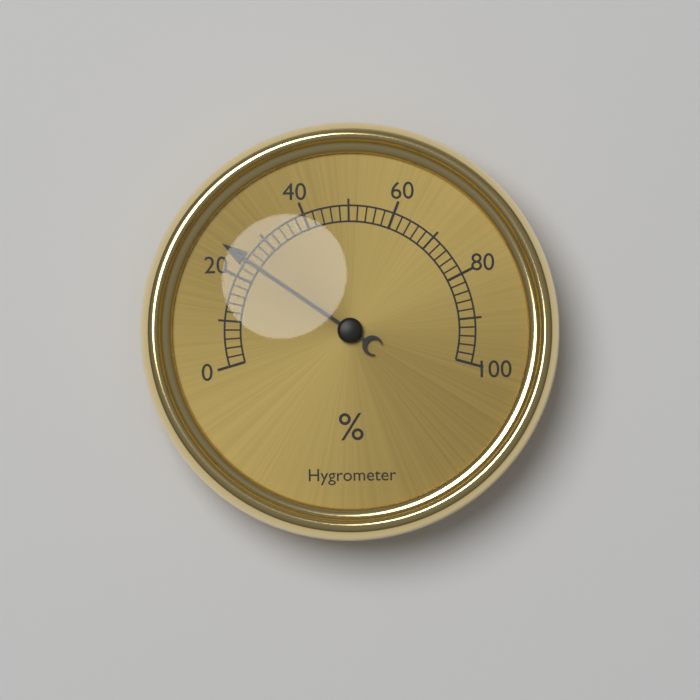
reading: 24 %
